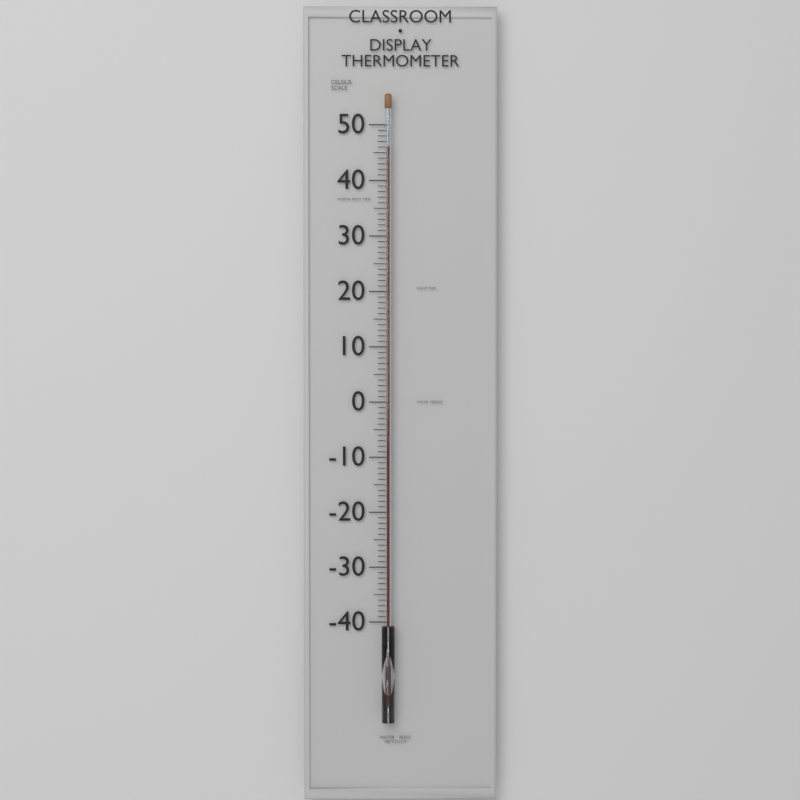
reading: 46 °C
